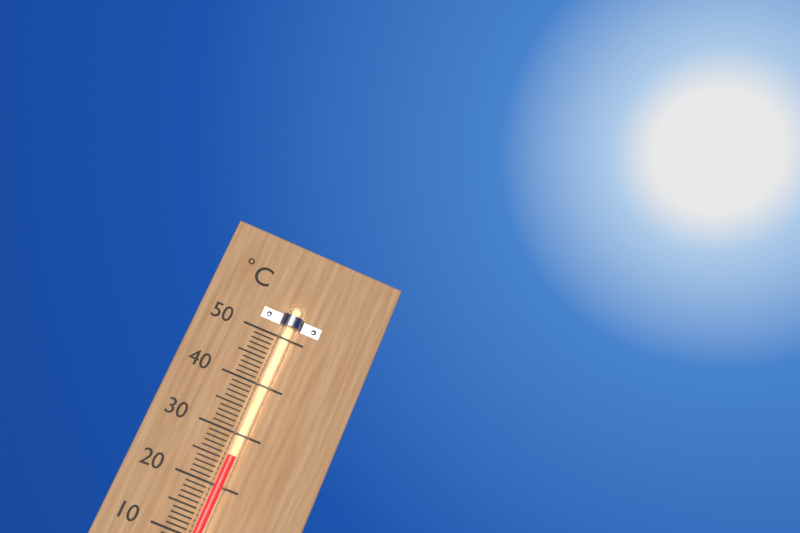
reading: 26 °C
